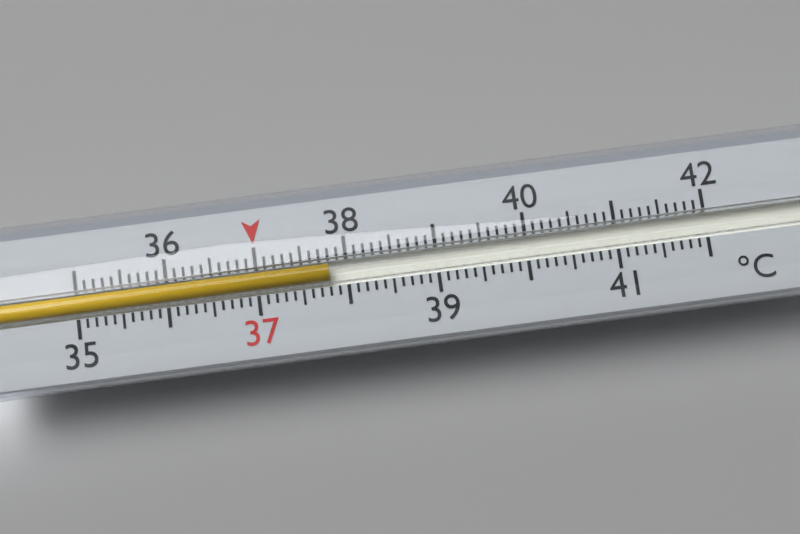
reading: 37.8 °C
